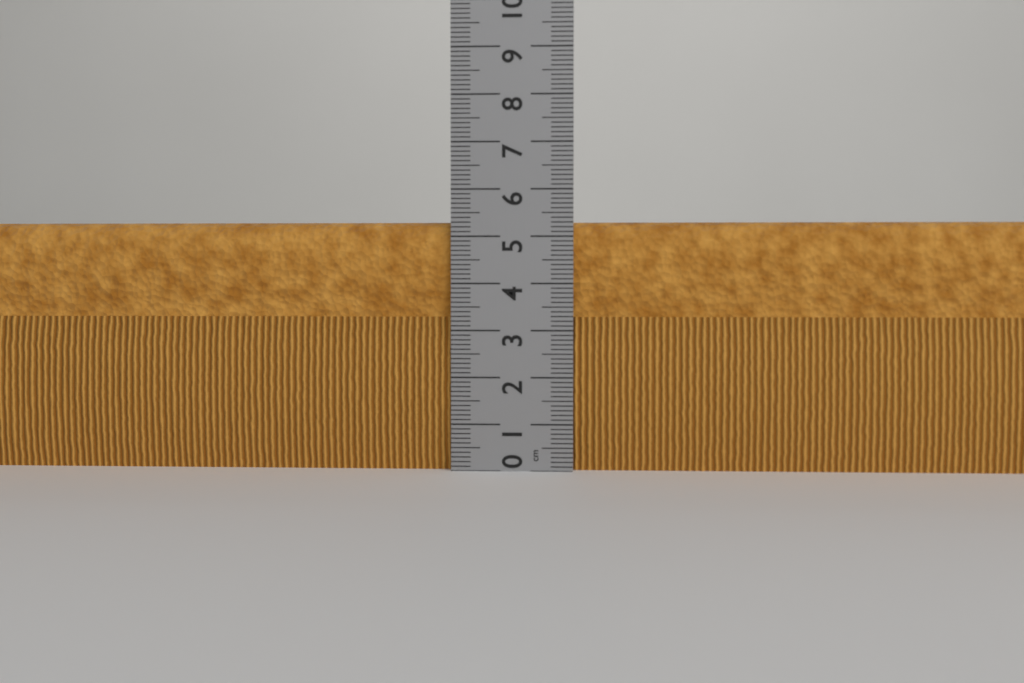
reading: 5.3 cm
